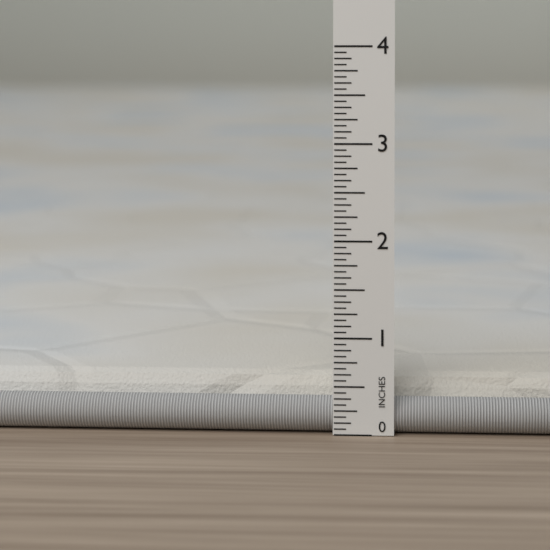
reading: 0.5625 in
